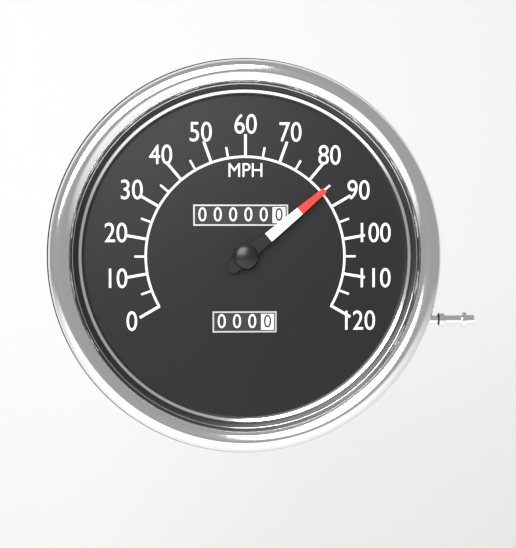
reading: 85 MPH
